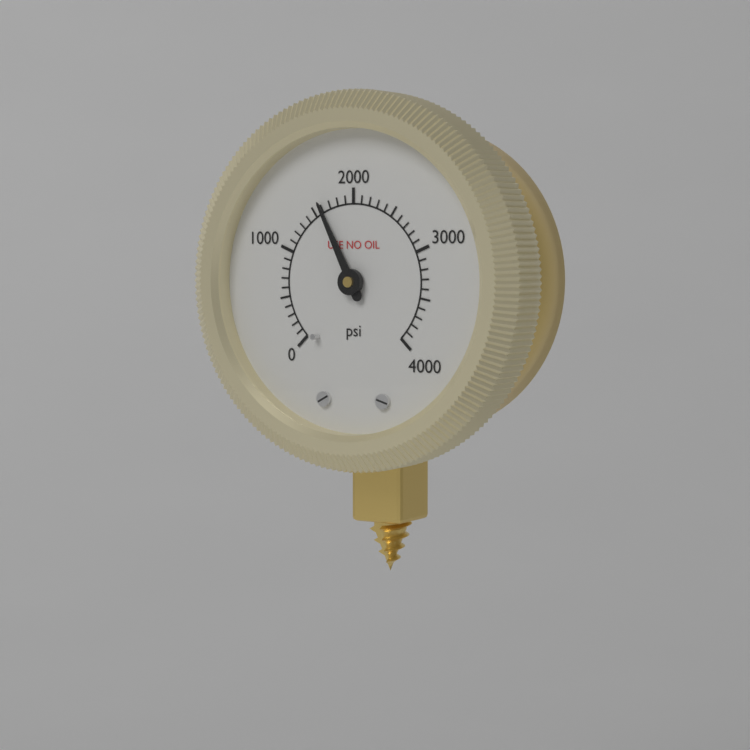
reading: 1600 psi
